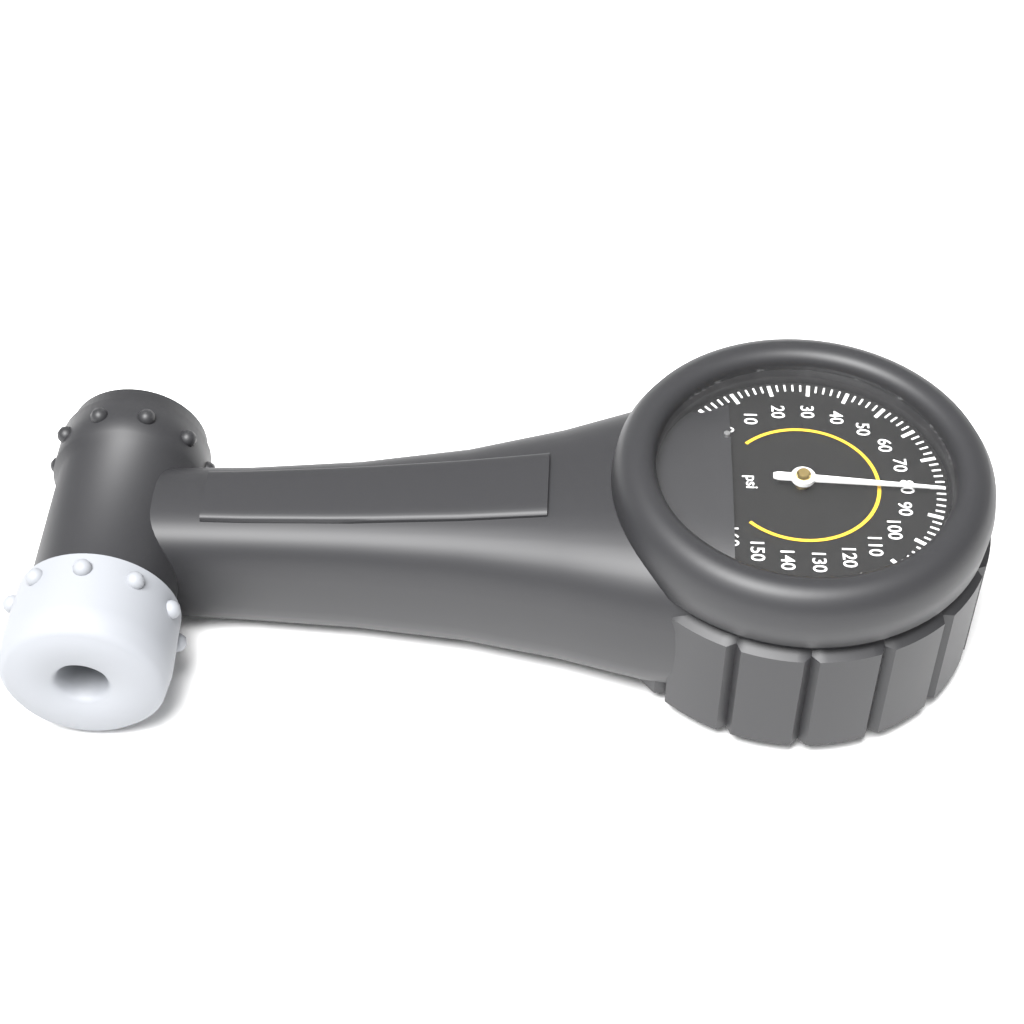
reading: 82 psi
